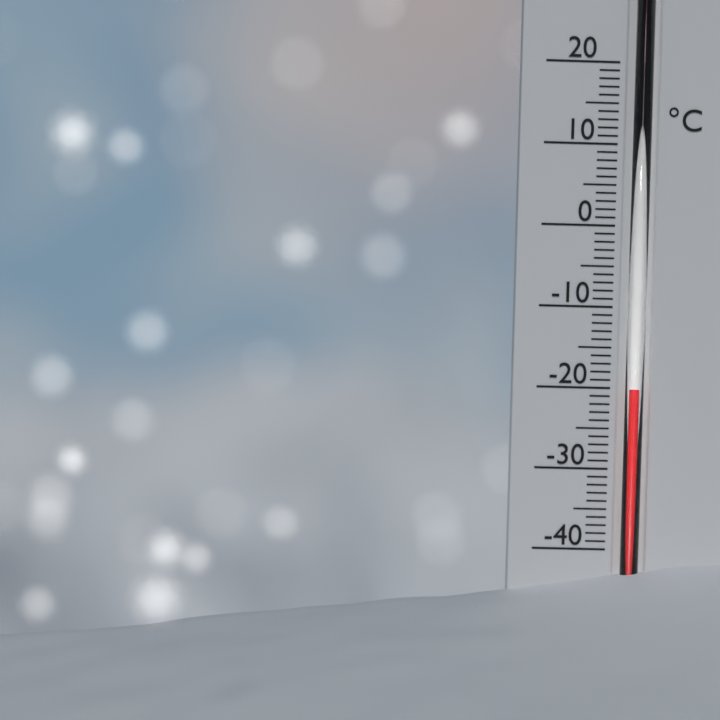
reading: -20 °C
